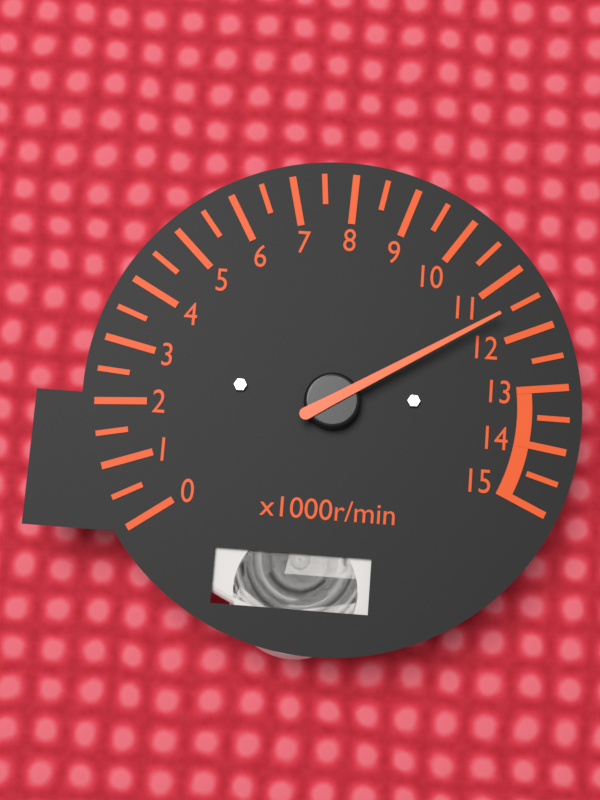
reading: 11.5 x1000r/min
